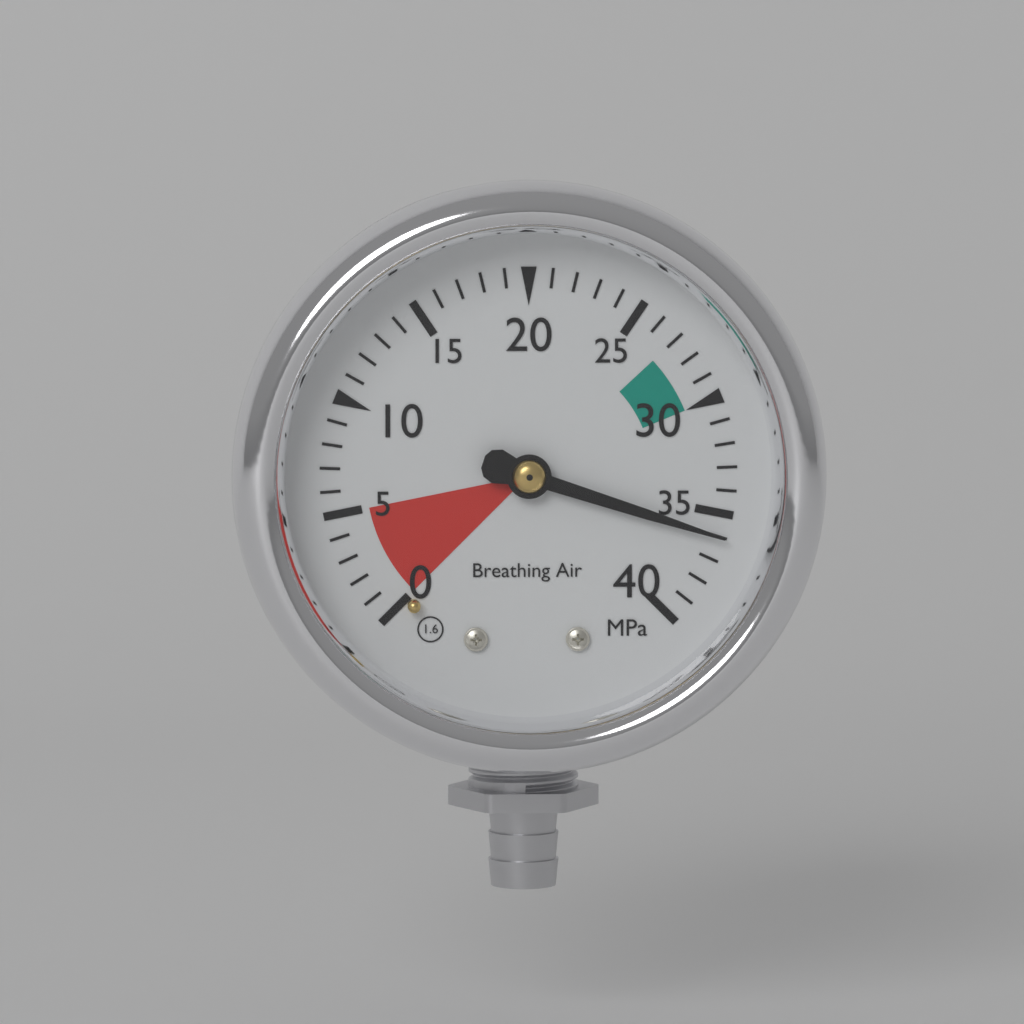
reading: 36 MPa
